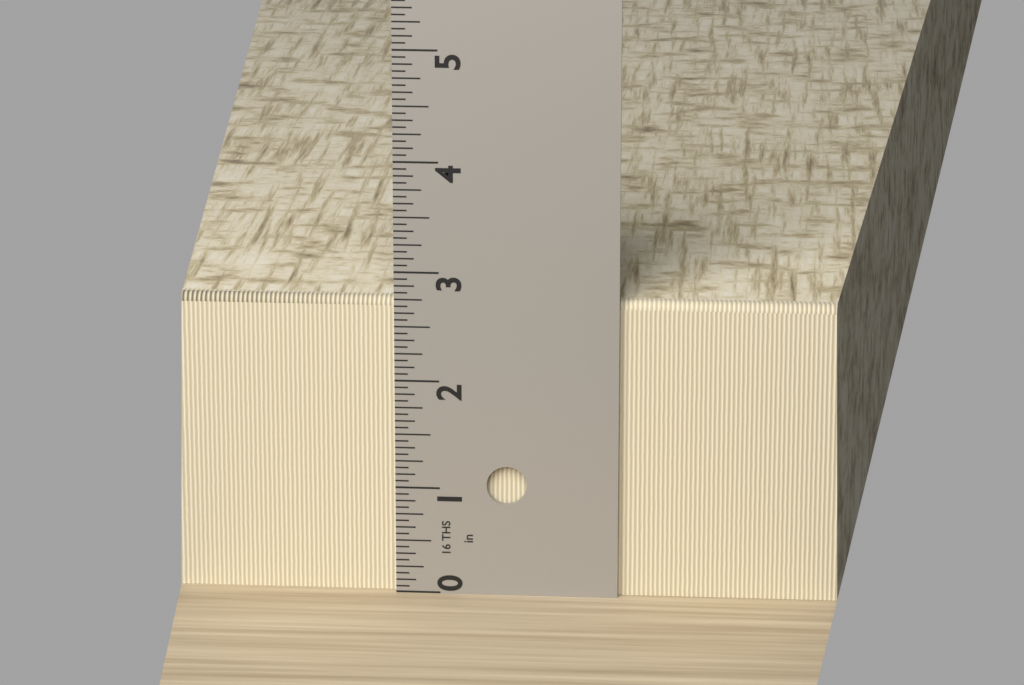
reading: 2.7500 in
